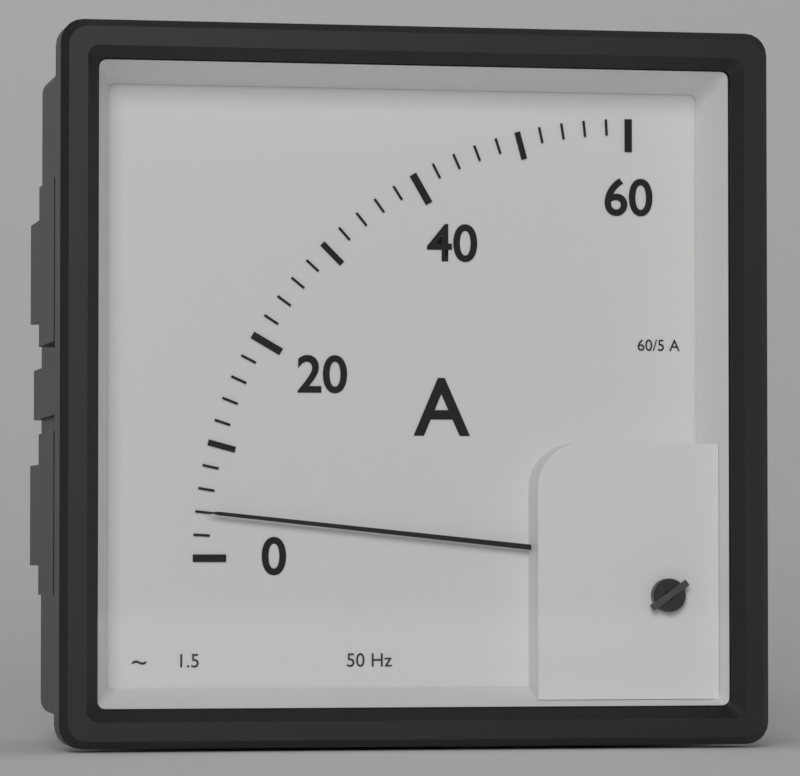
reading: 4 A
